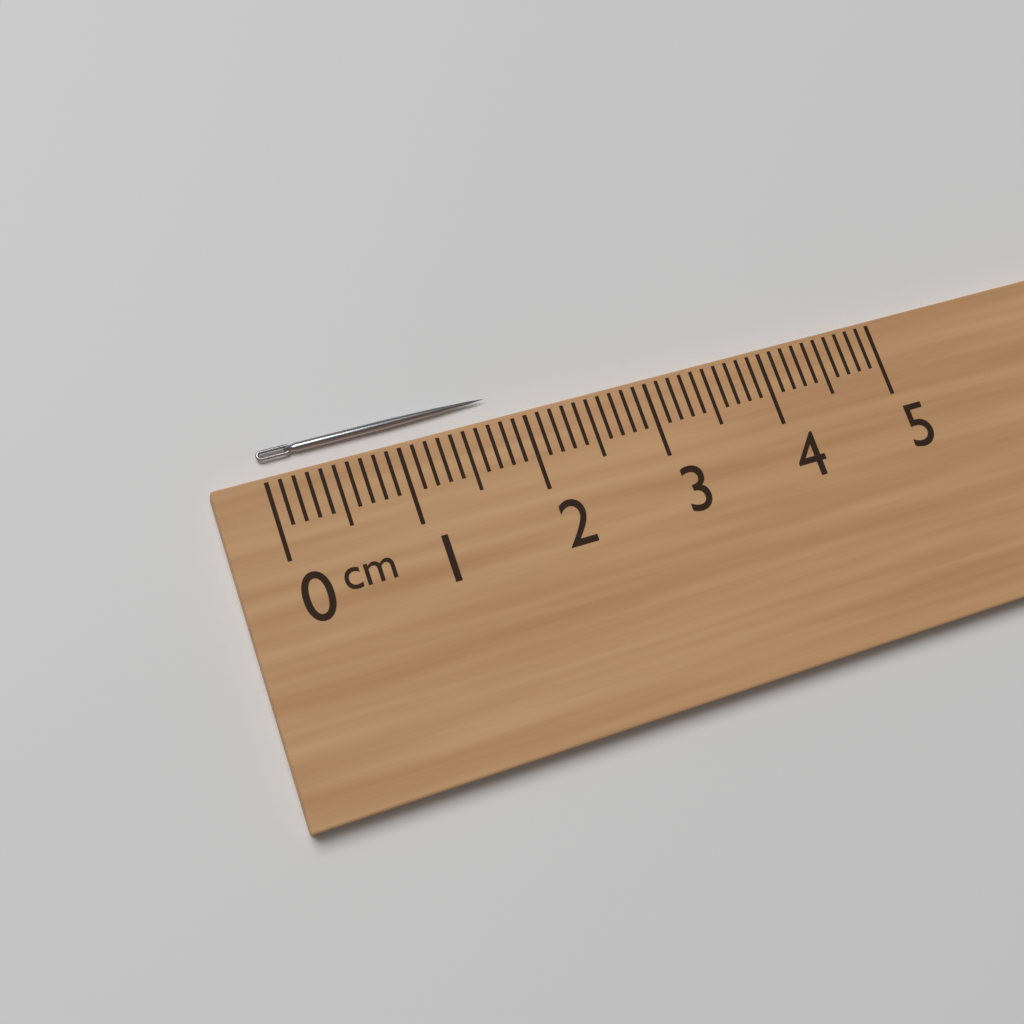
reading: 1.8 cm
